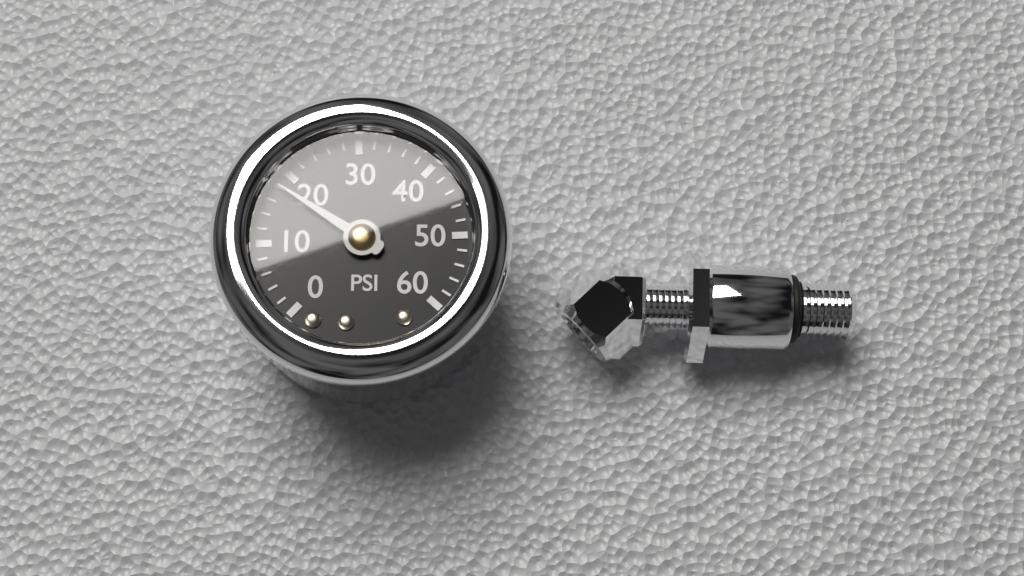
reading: 18 psi
